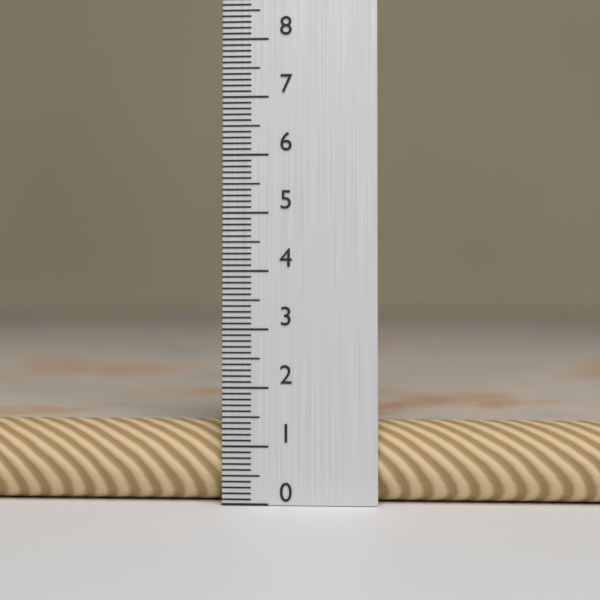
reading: 1.4 (no unit)
